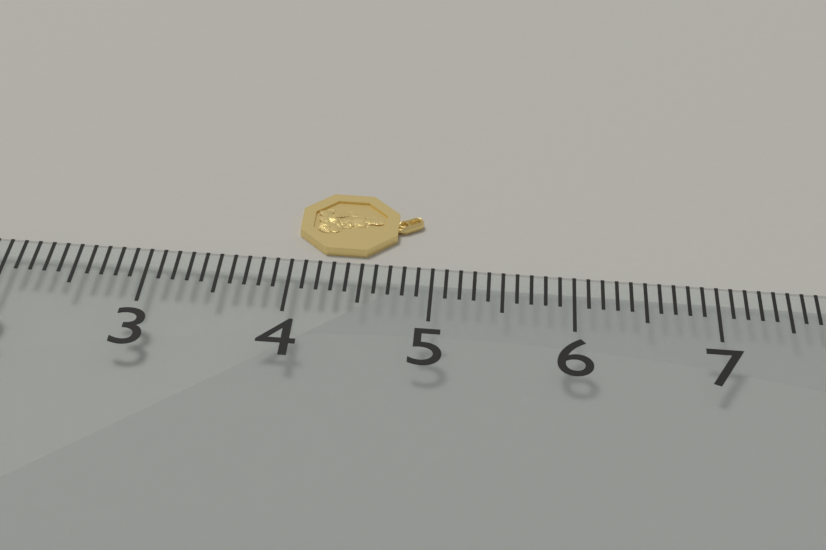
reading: 4.9 (no unit)
